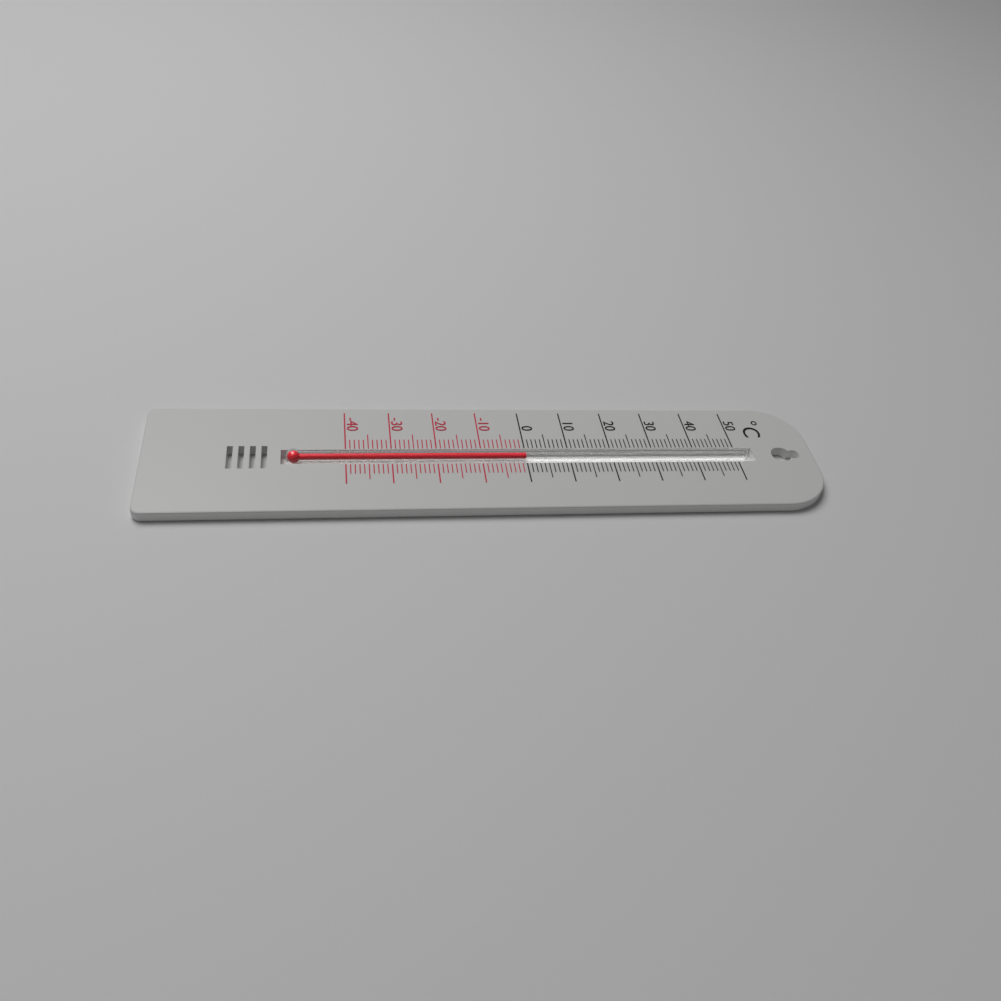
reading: 0 °C
